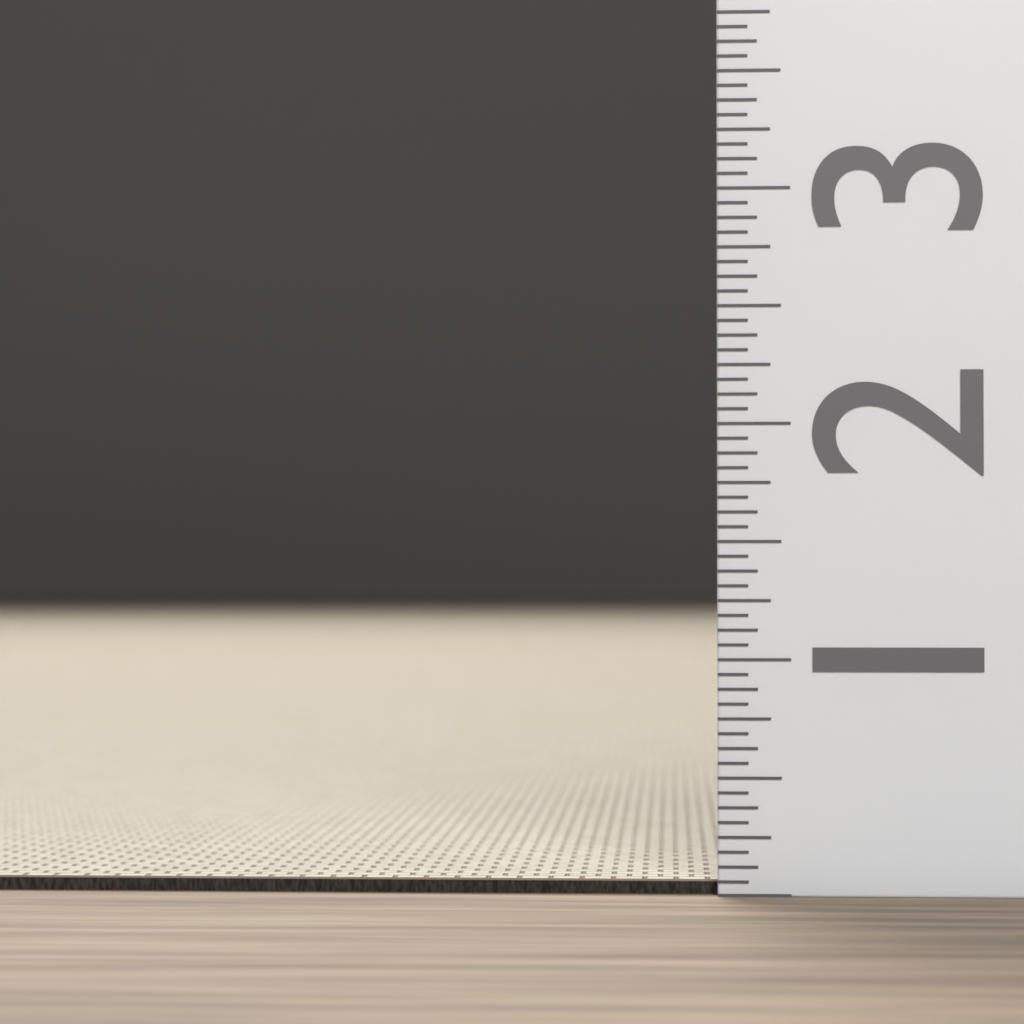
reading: 0.0625 (no unit)
